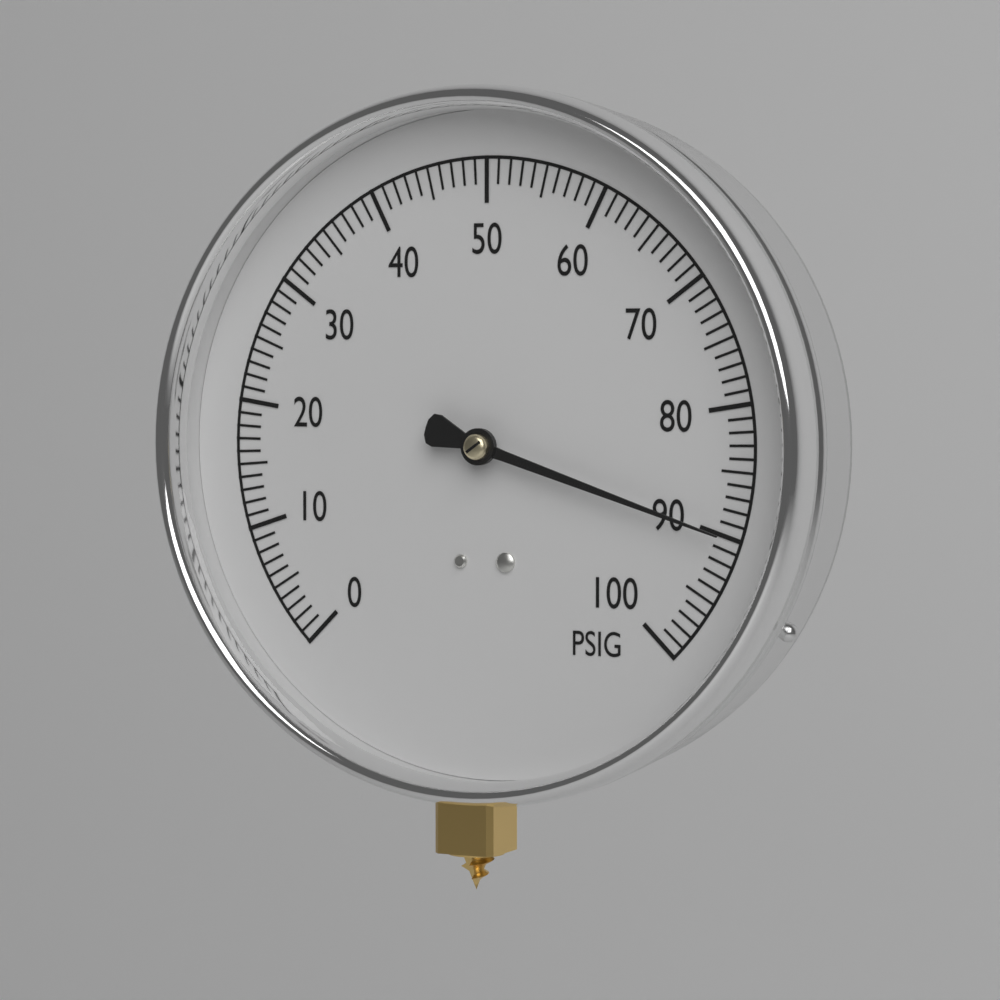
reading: 90 PSIG
